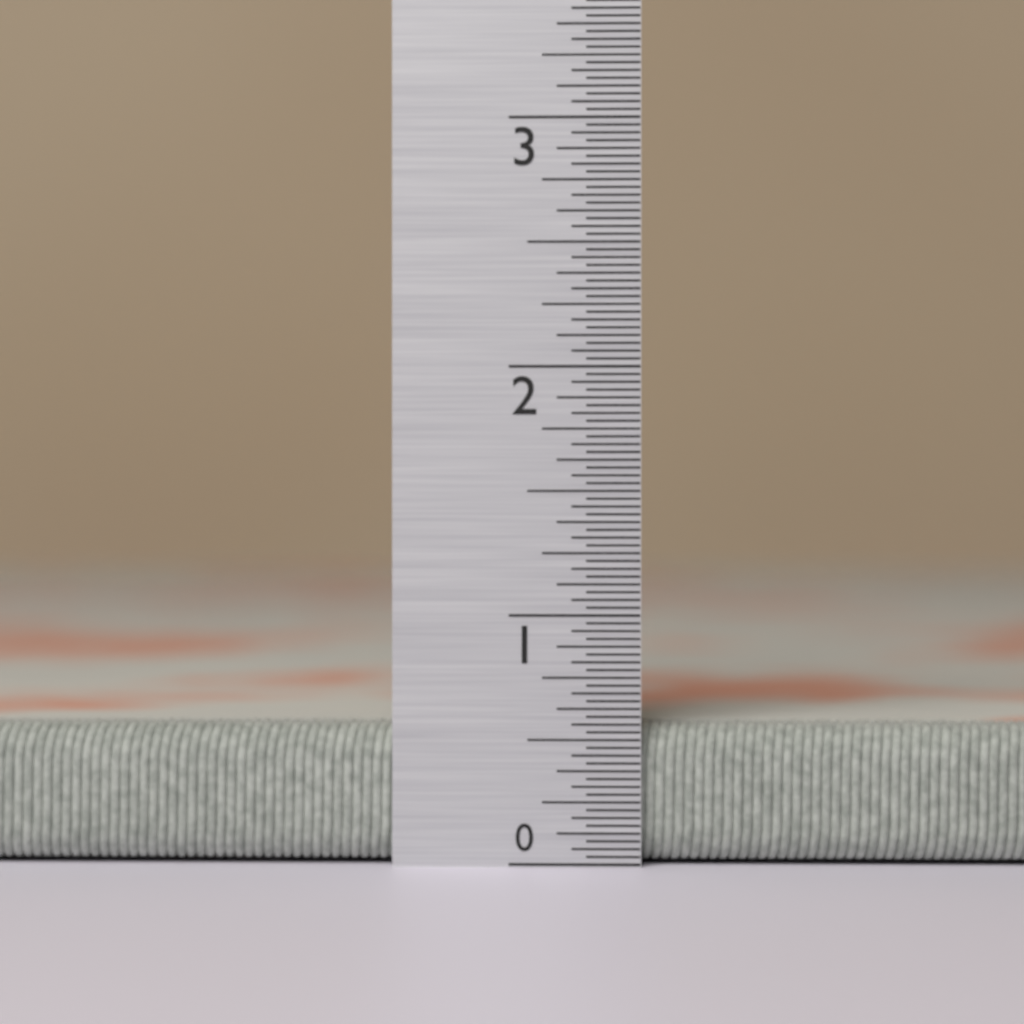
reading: 0.56250 in
